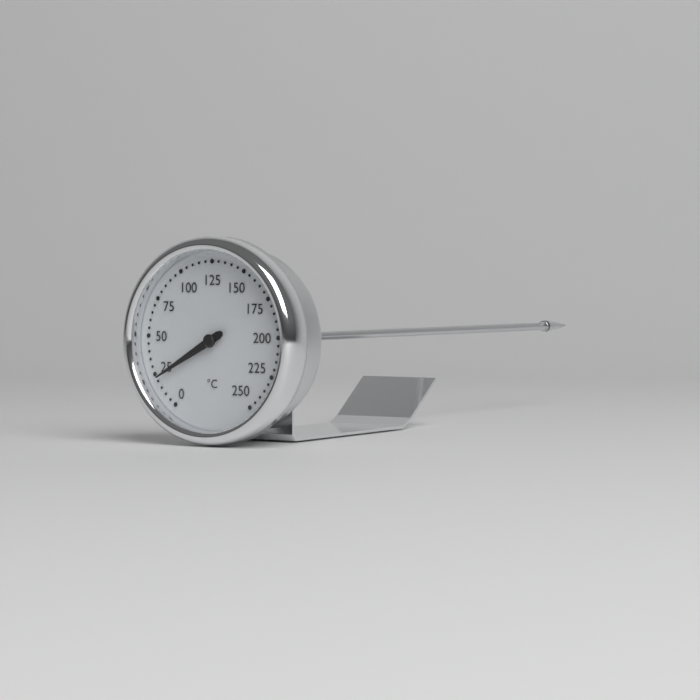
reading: 22 °C
